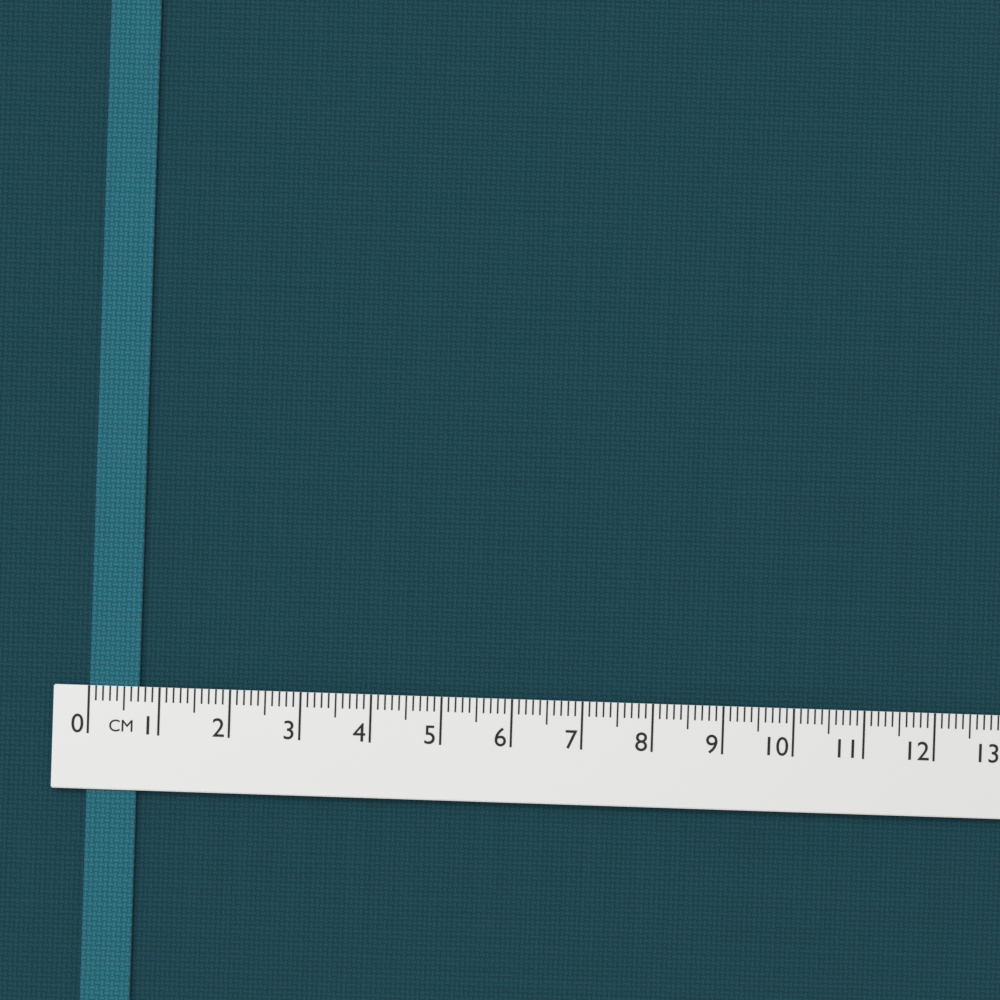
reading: 0.7 cm
